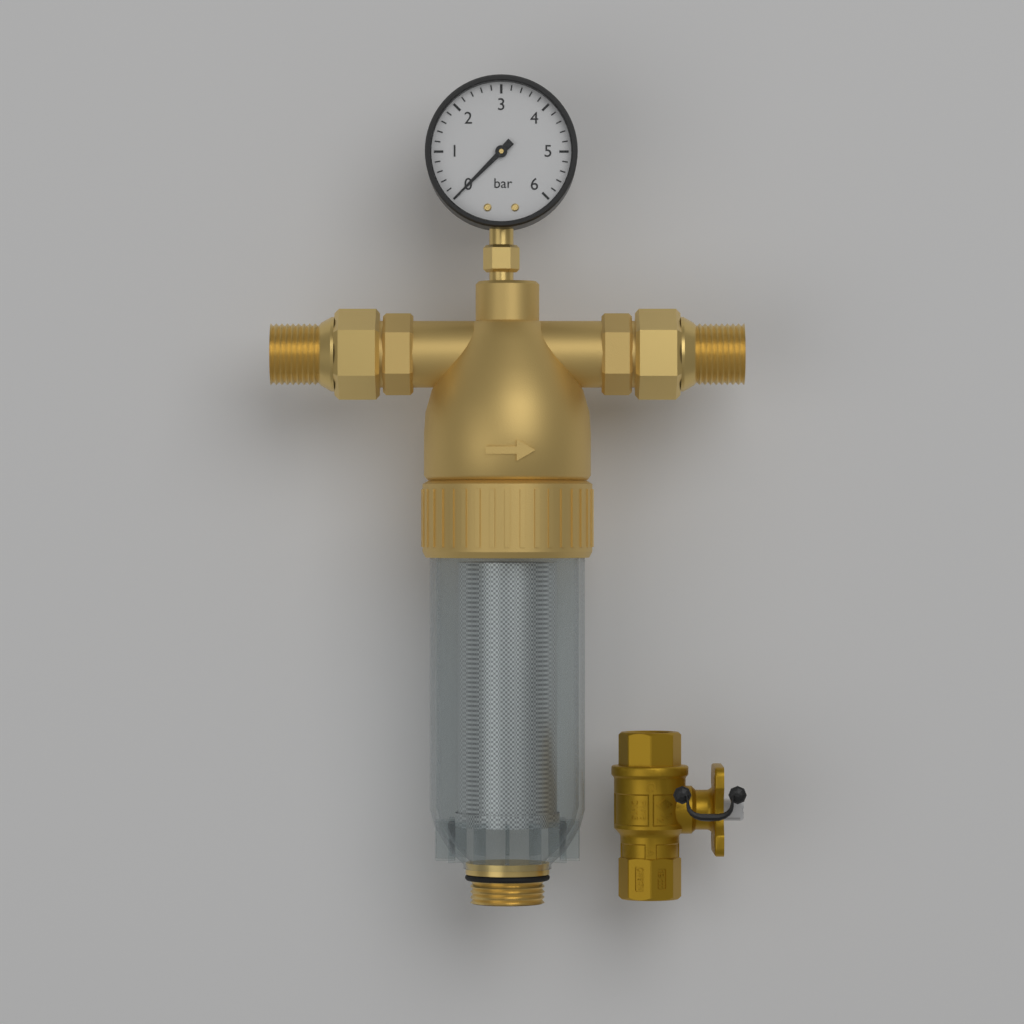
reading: 0.0 bar
